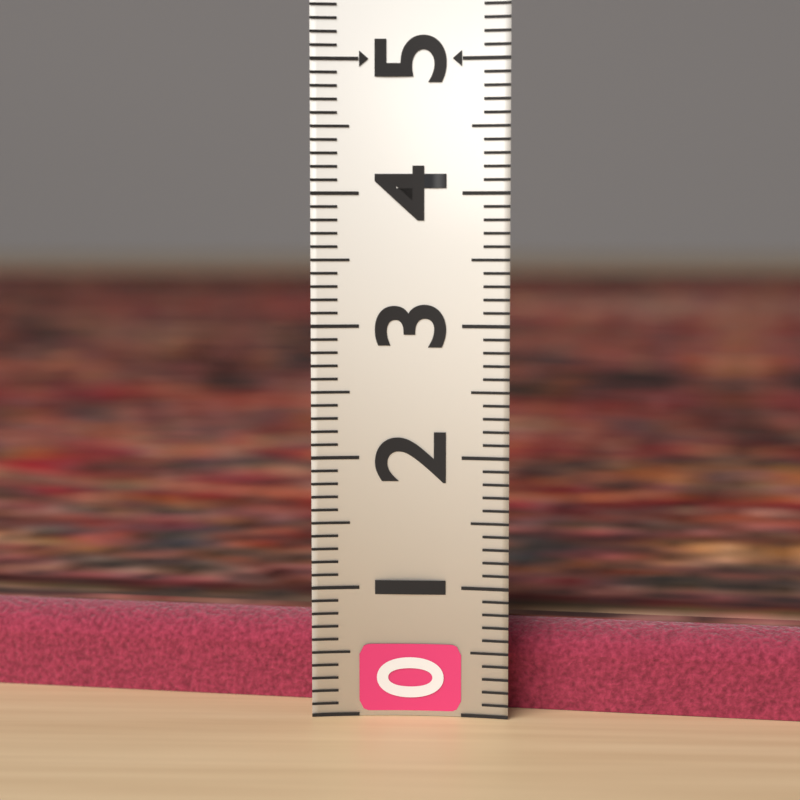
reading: 0.7 (no unit)
